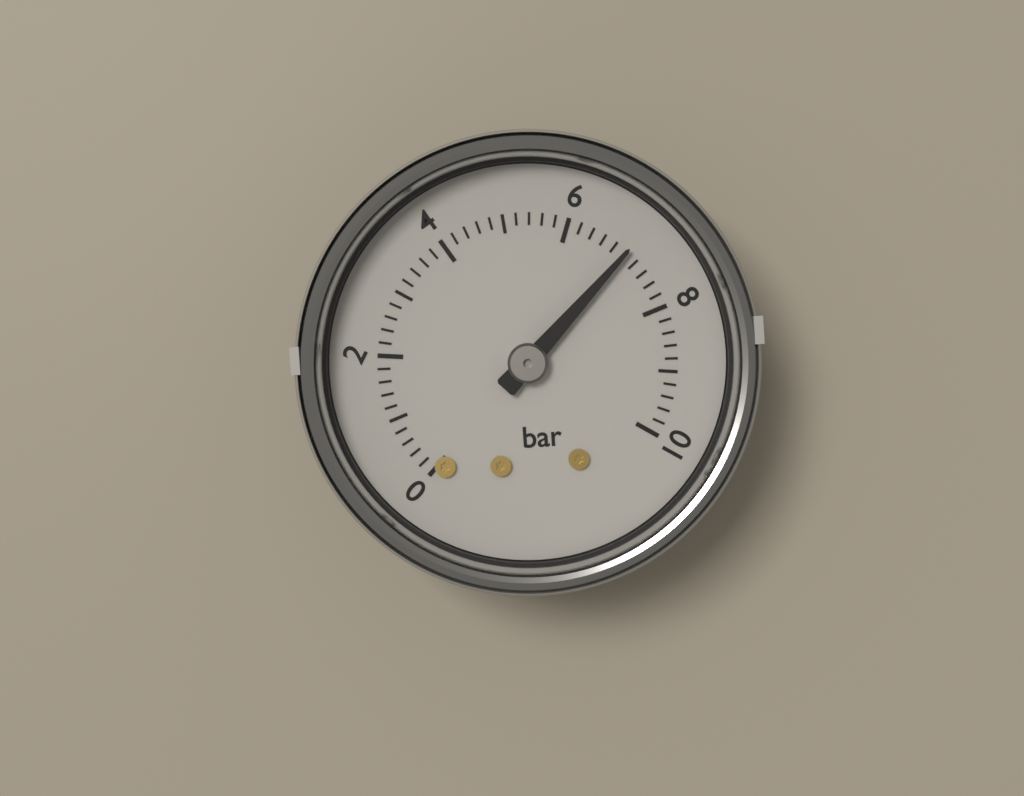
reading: 7.0 bar
